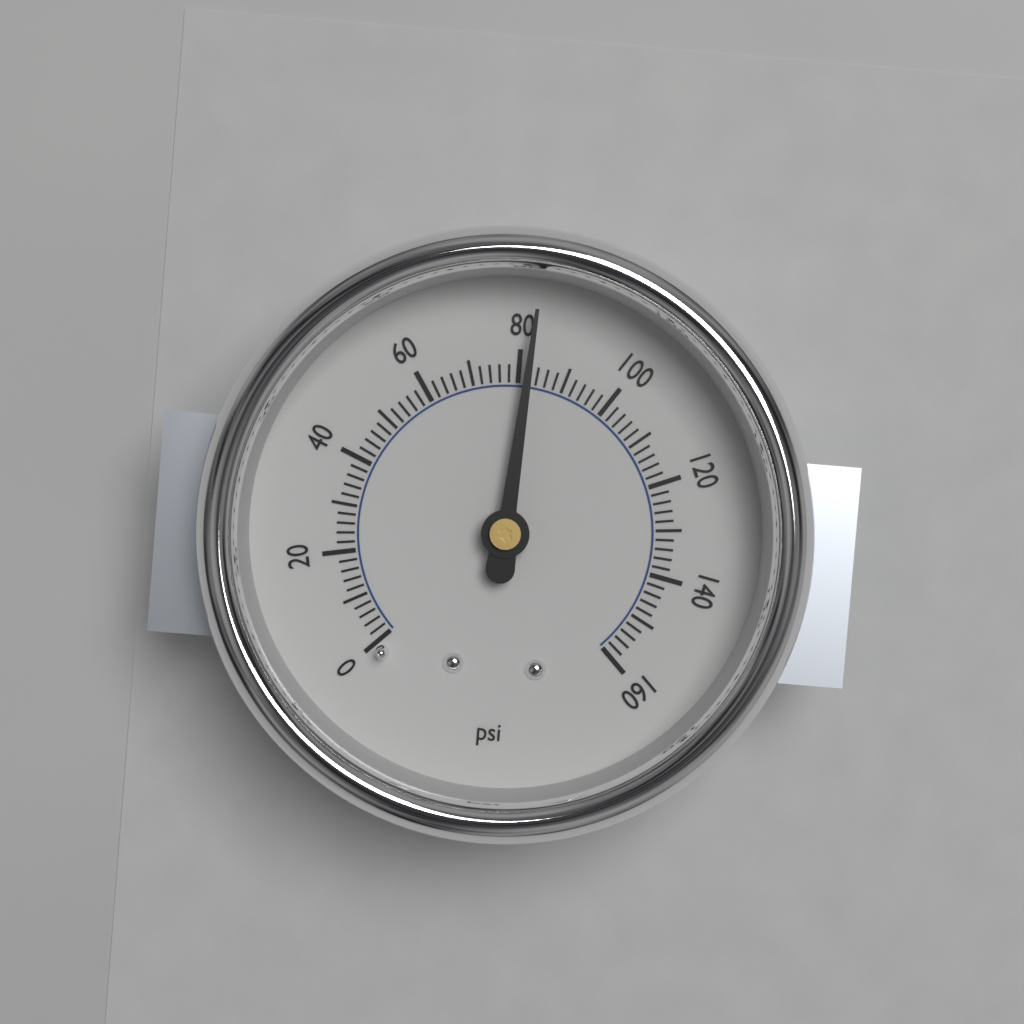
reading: 82 psi
